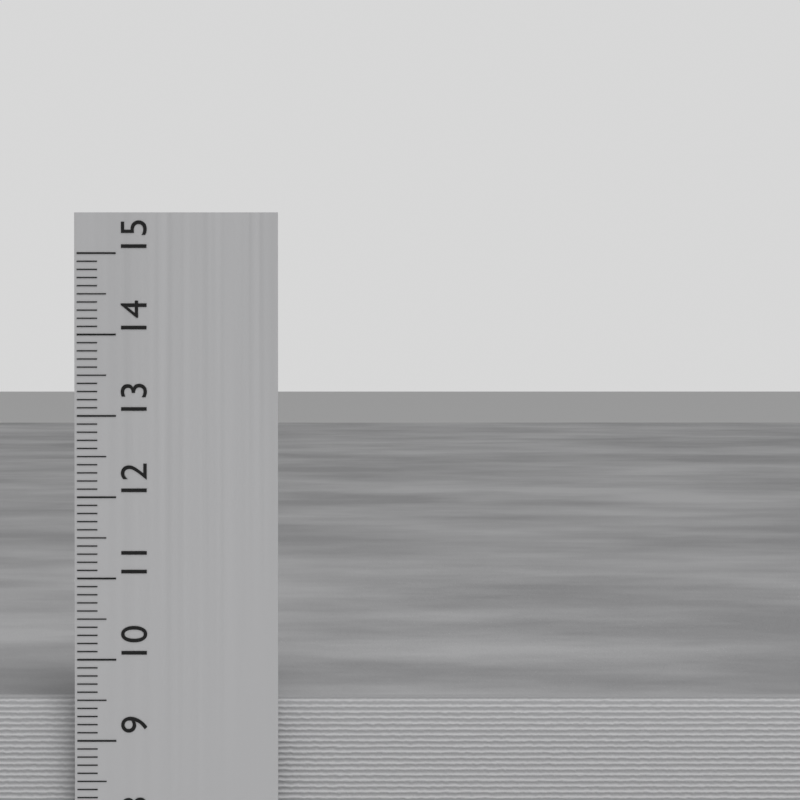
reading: 9.5 cm
